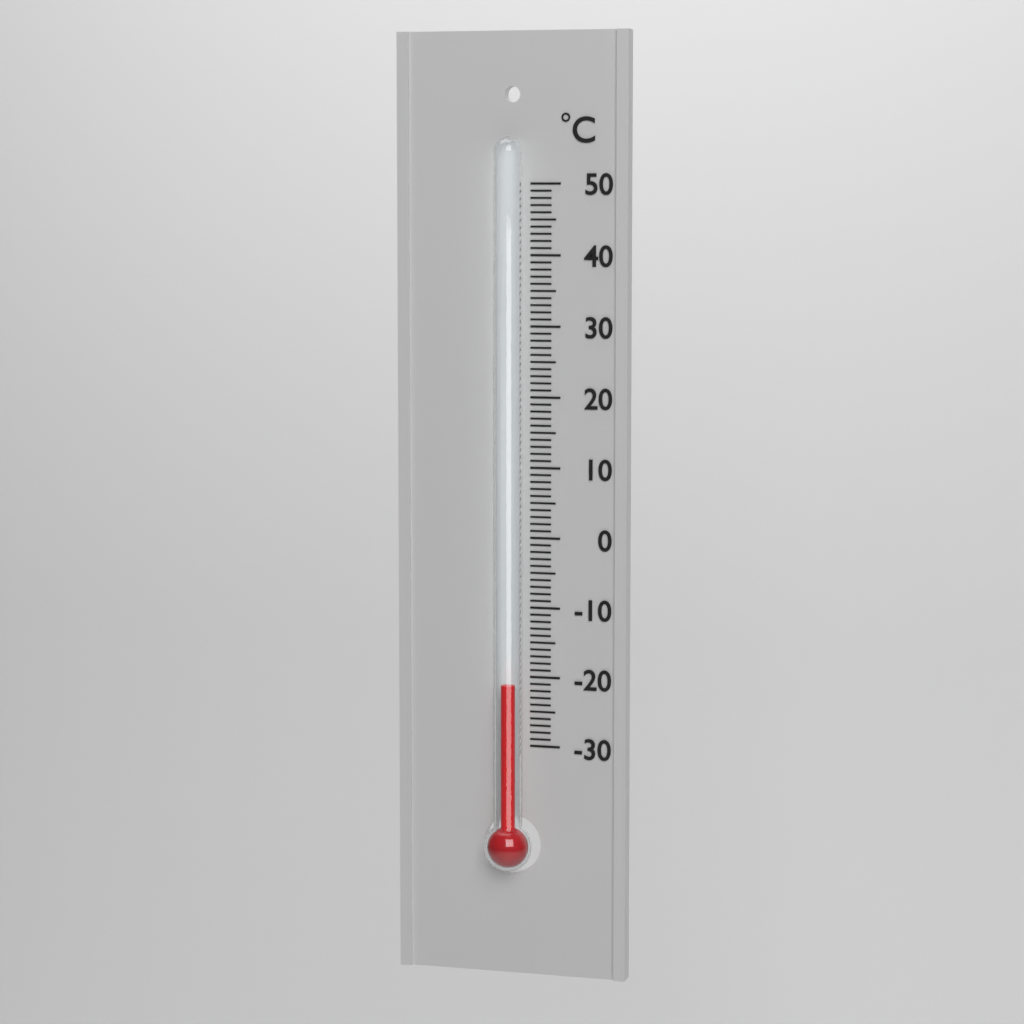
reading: -21 °C
